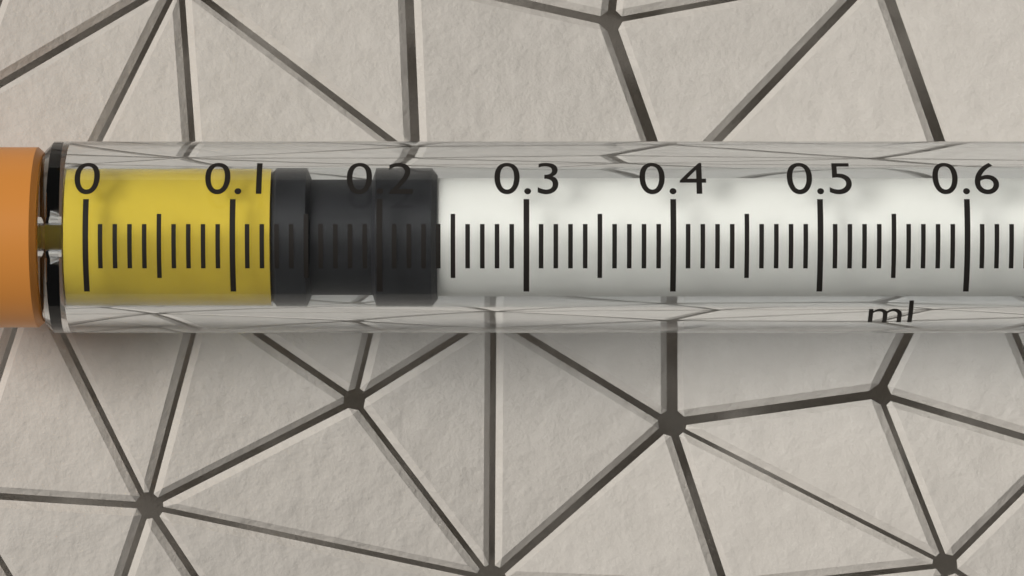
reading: 0.125 ml
